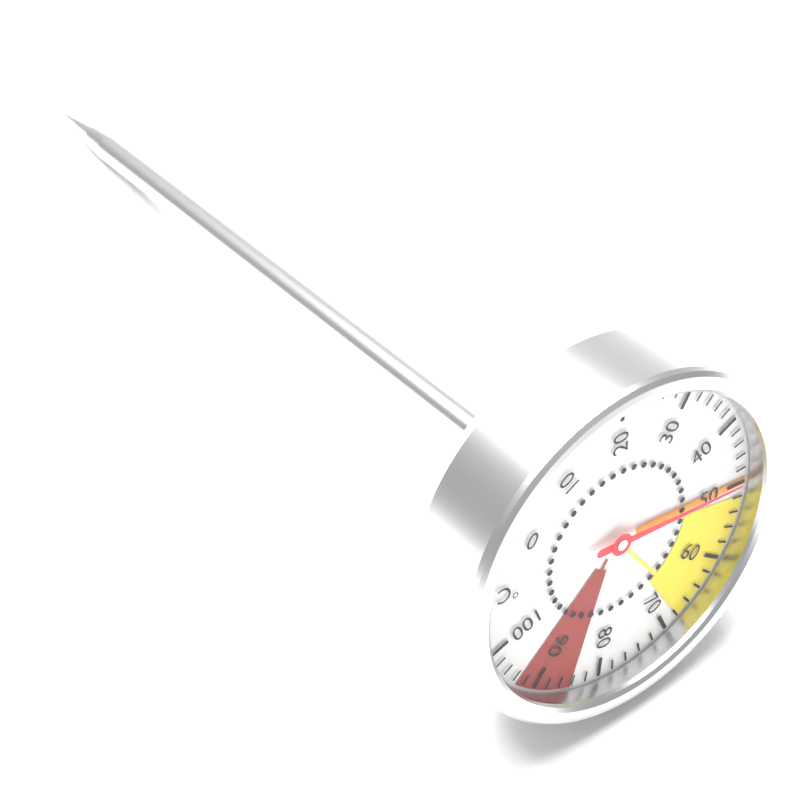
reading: 50 °C
